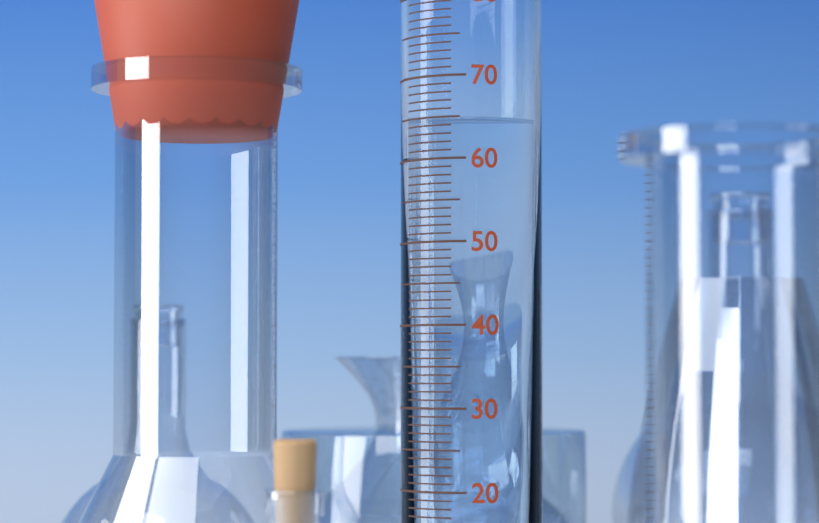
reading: 65 ml
